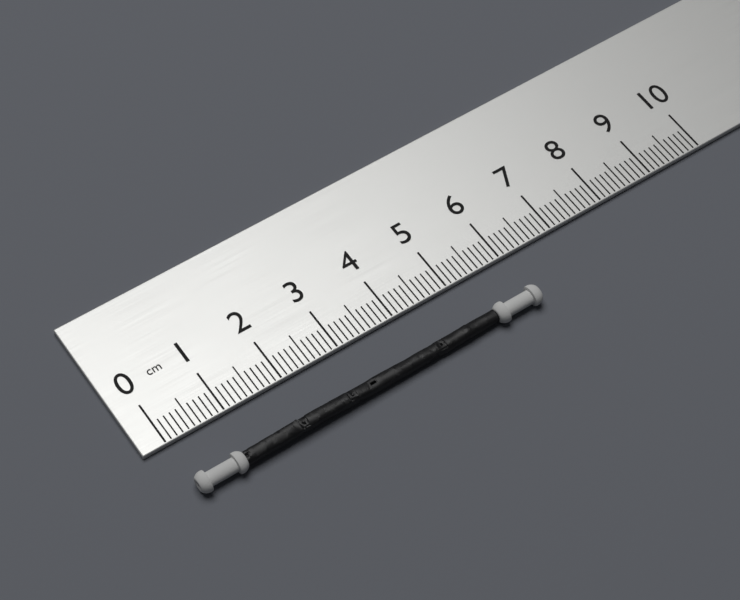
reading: 6.1 cm
